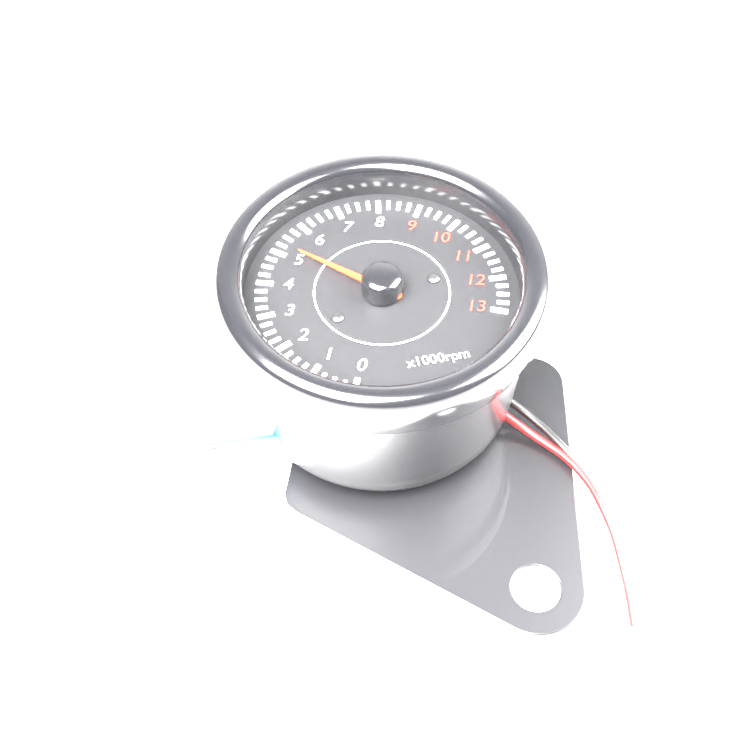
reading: 5.25 x1000 rpm
